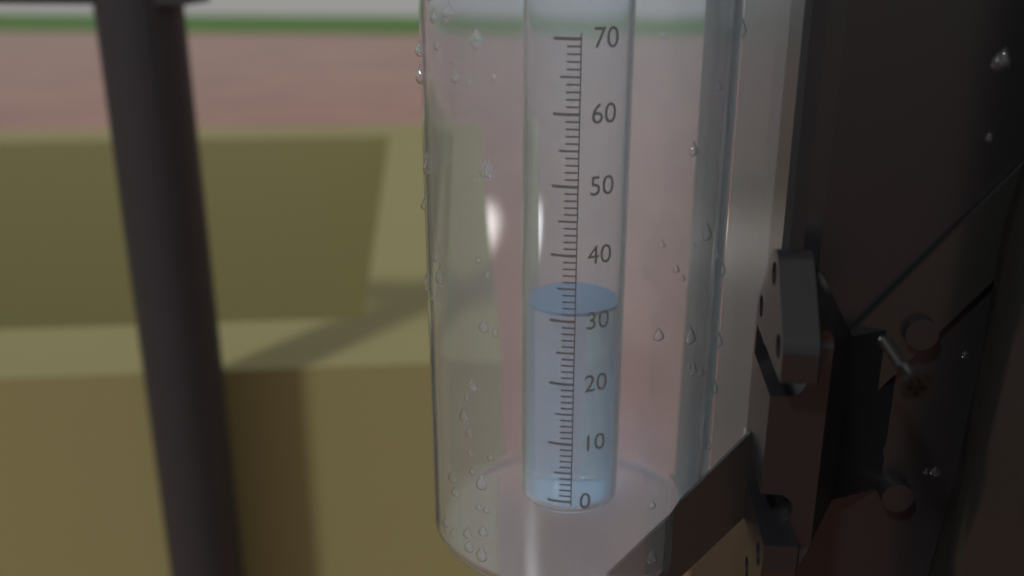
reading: 31 (no unit)
